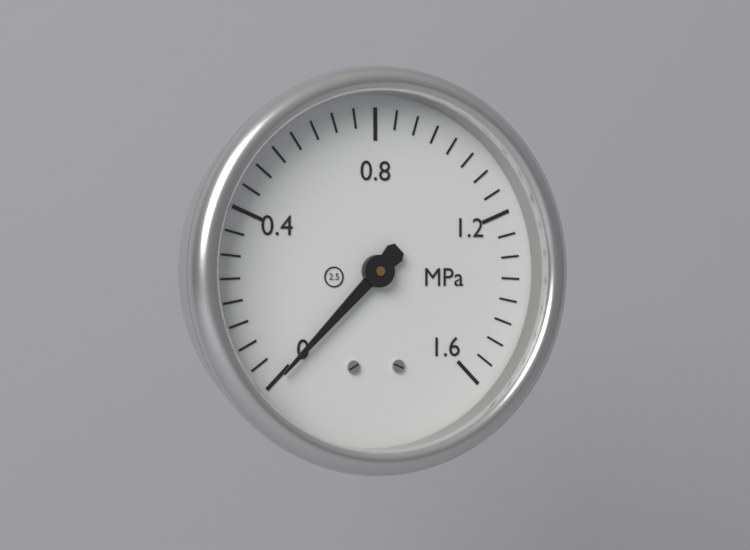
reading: 0.00 MPa
